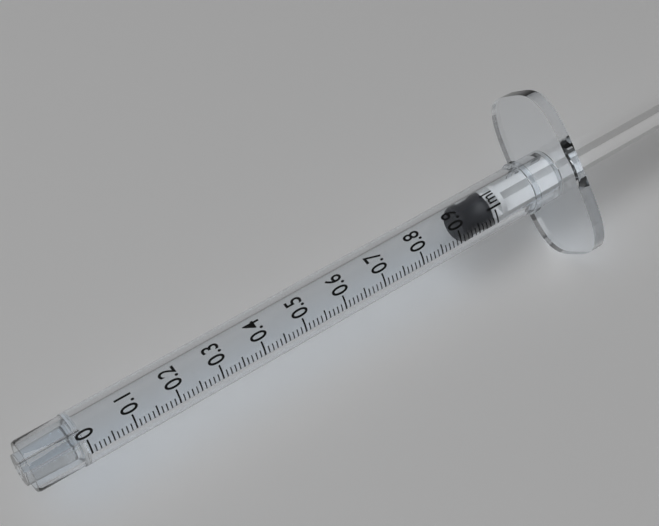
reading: 0.92 ml
